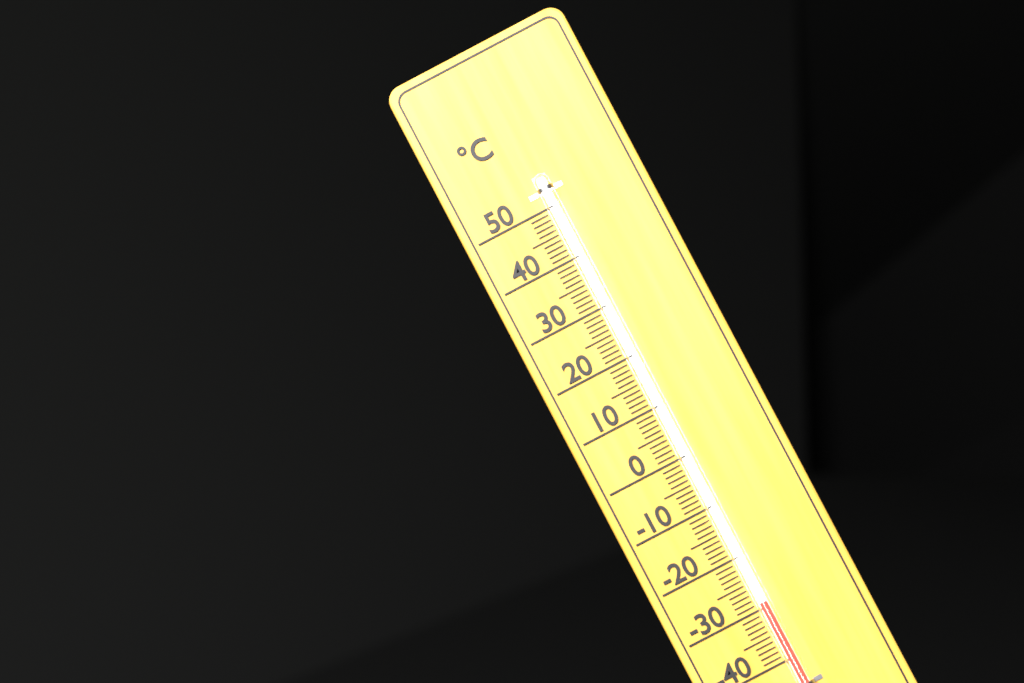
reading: -29 °C
